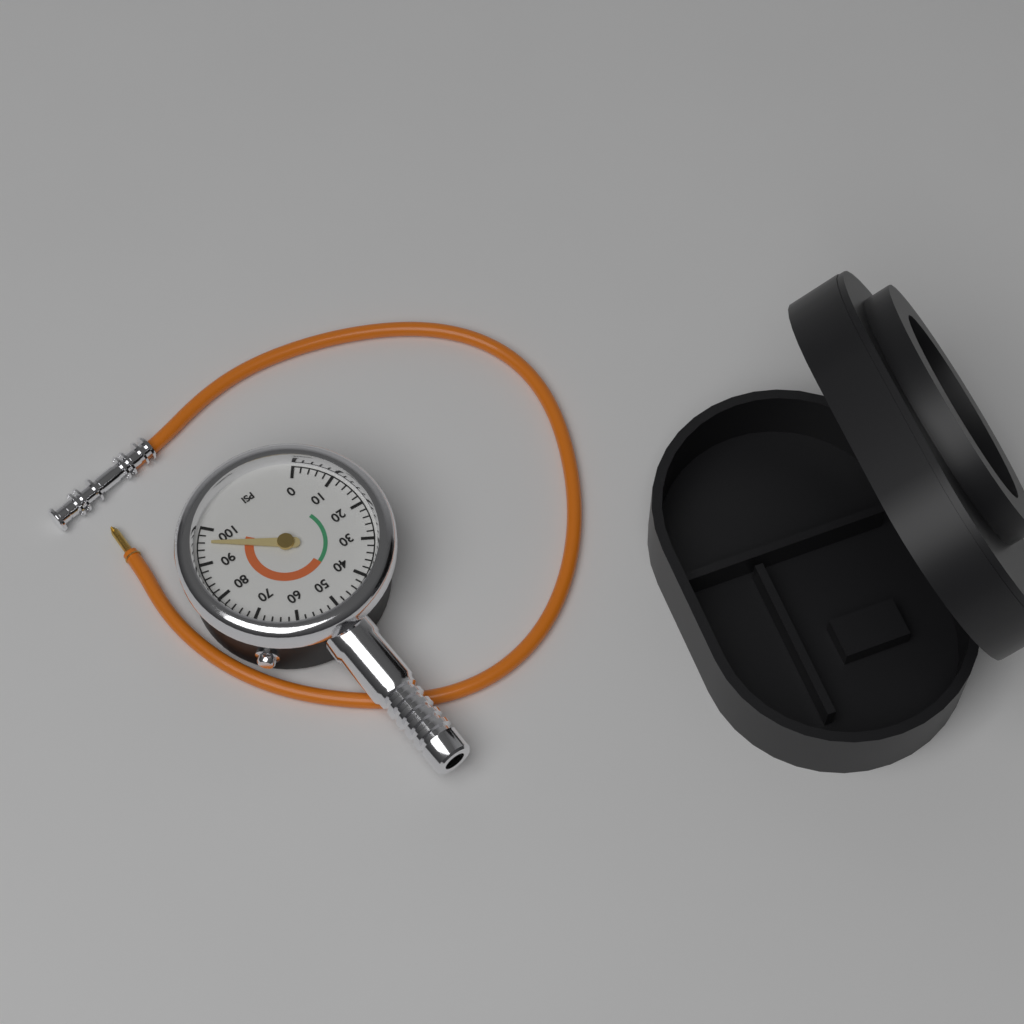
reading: 96 psi
